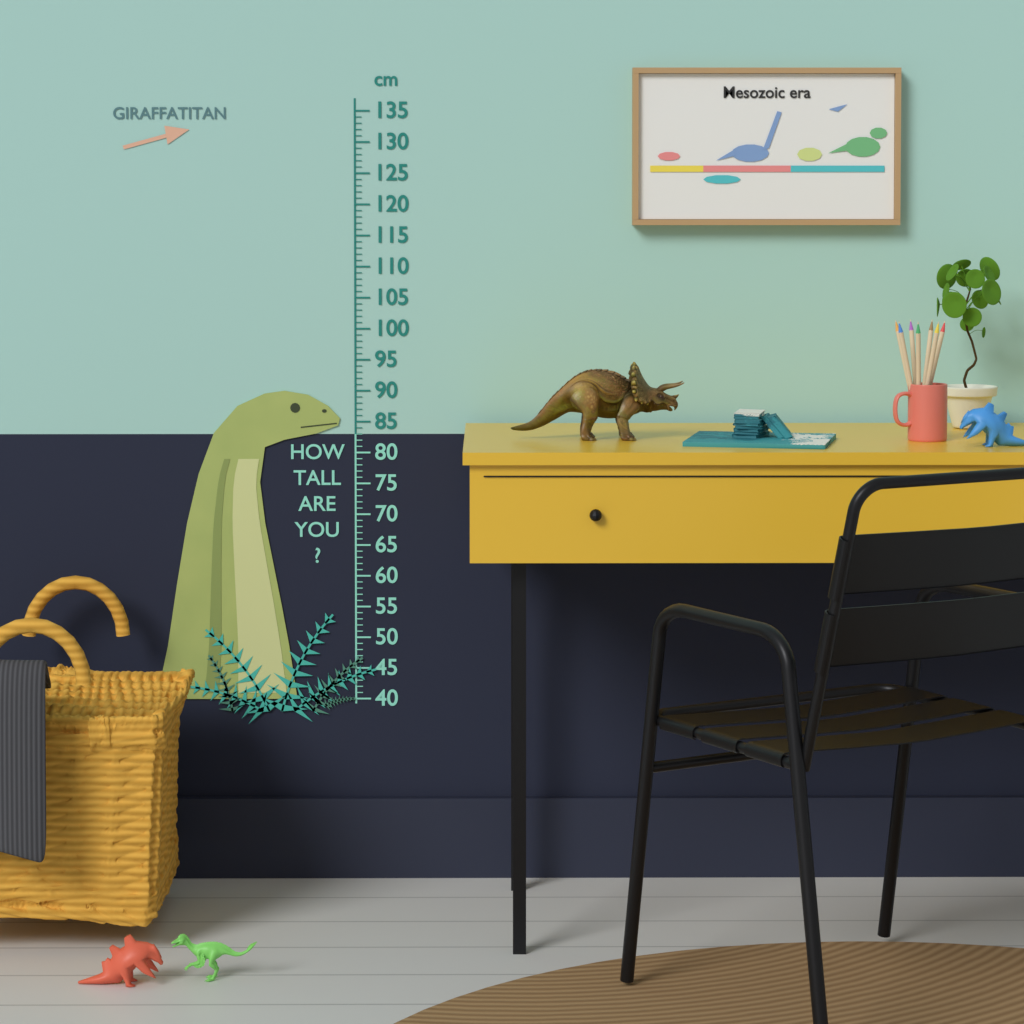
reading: 90 cm
